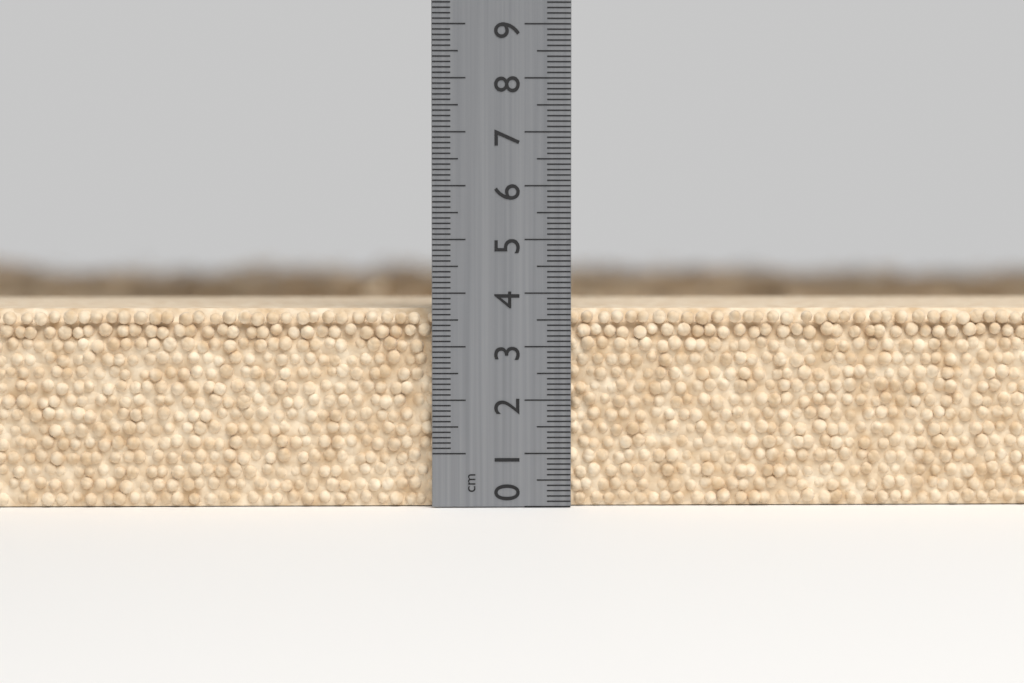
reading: 3.7 cm
